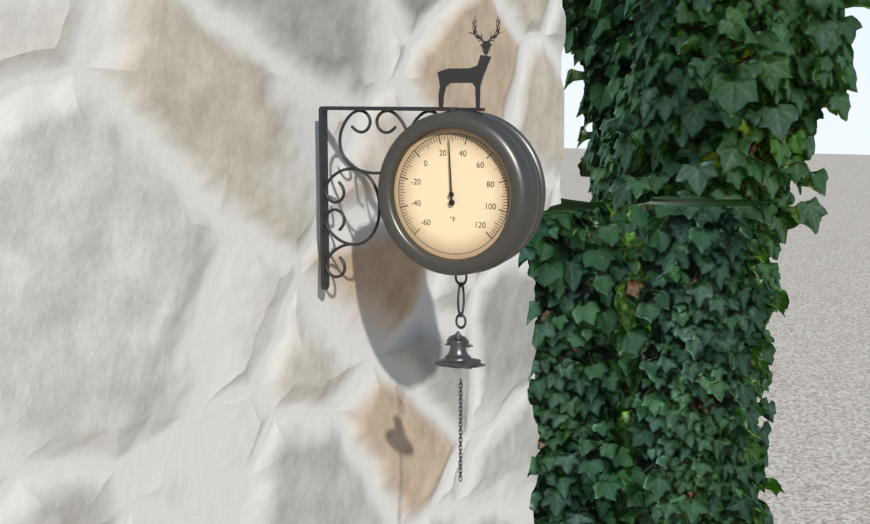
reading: 28 °F
